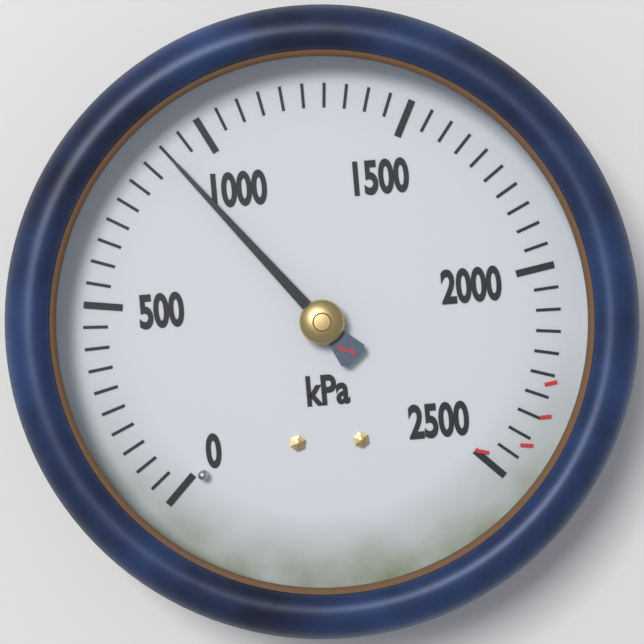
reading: 900 kPa
